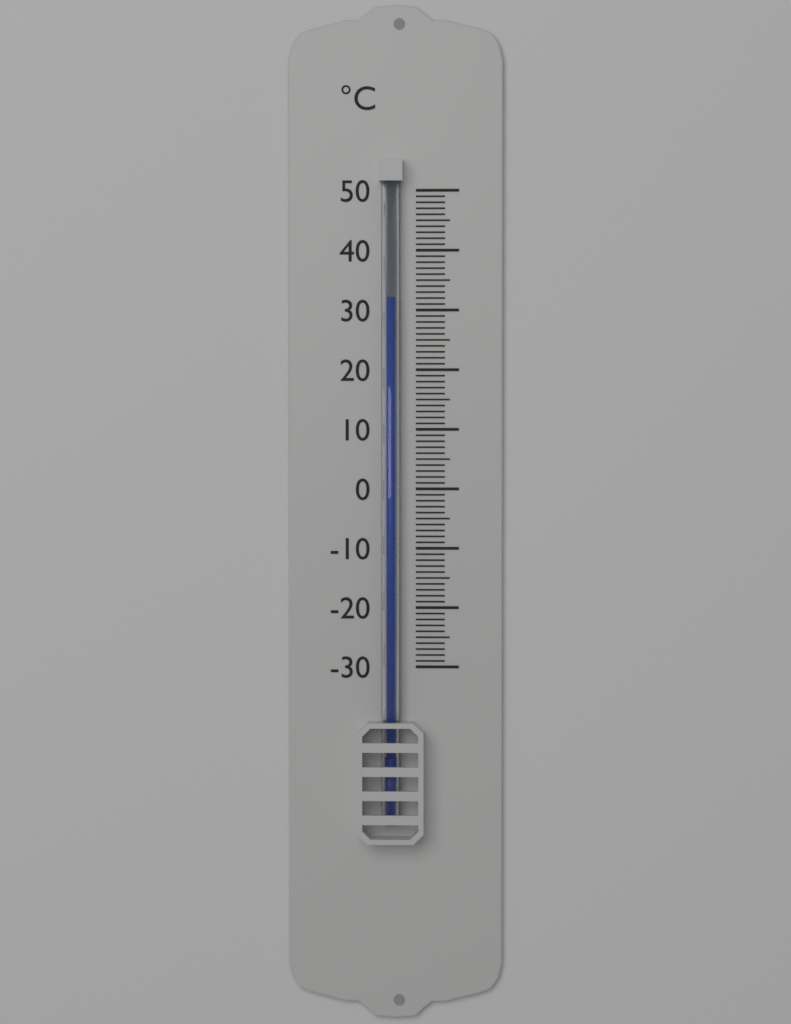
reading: 32 °C
